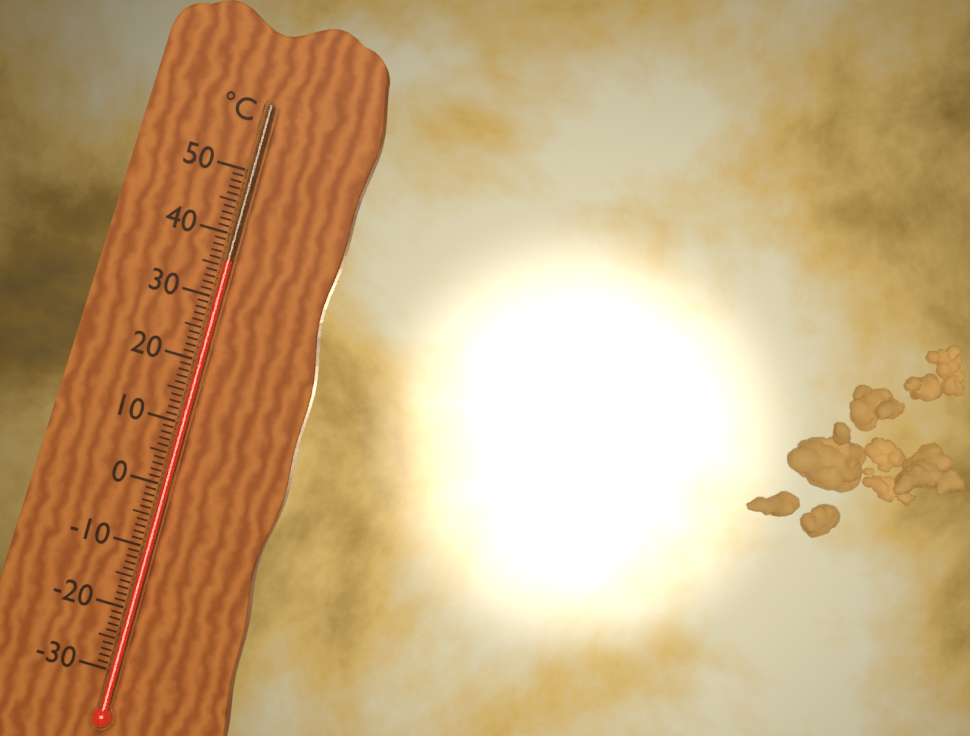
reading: 36 °C
